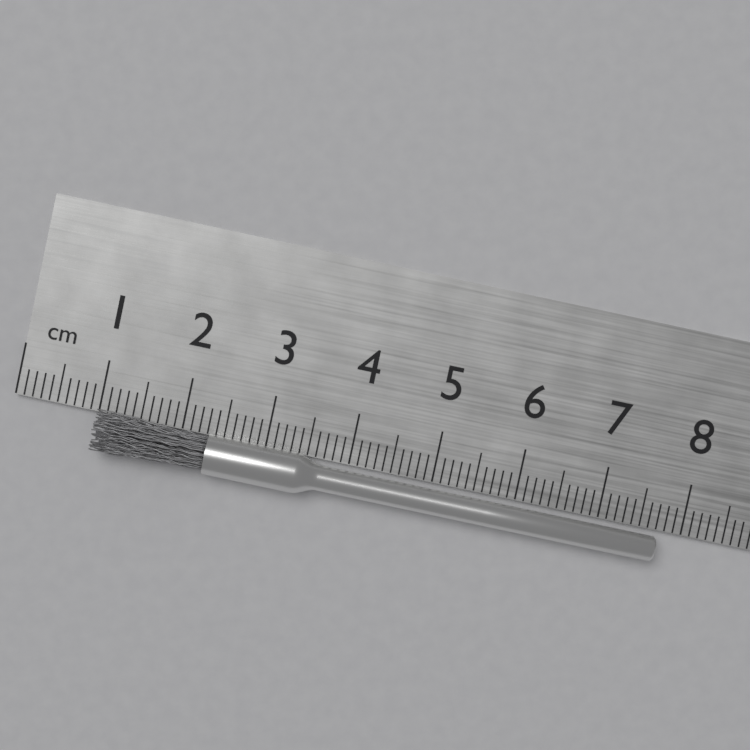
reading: 7.7 cm
